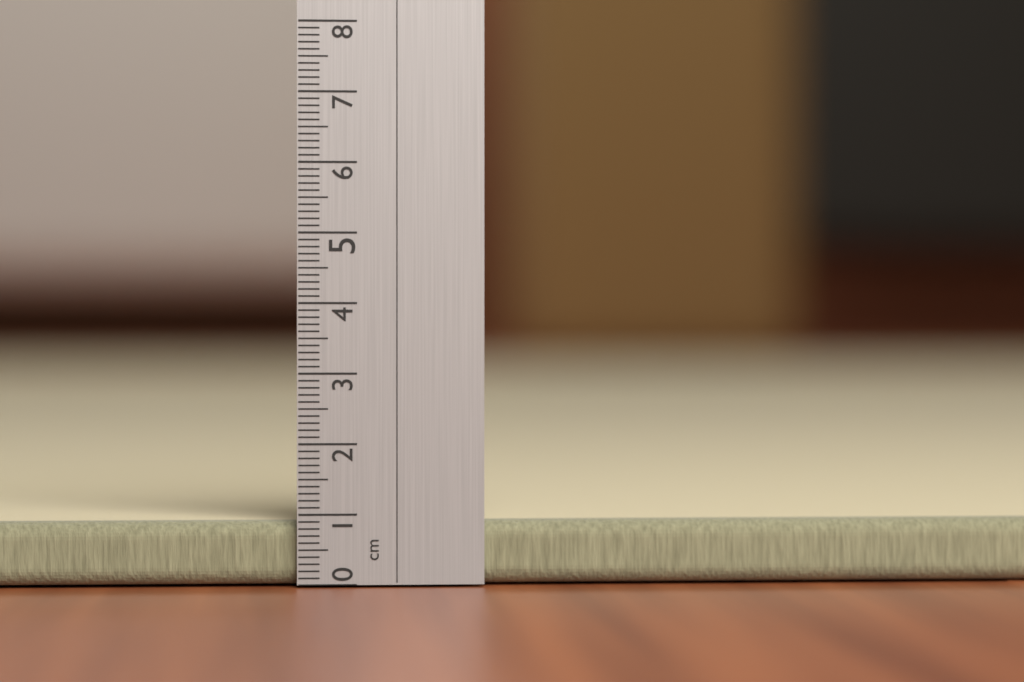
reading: 0.9 cm
